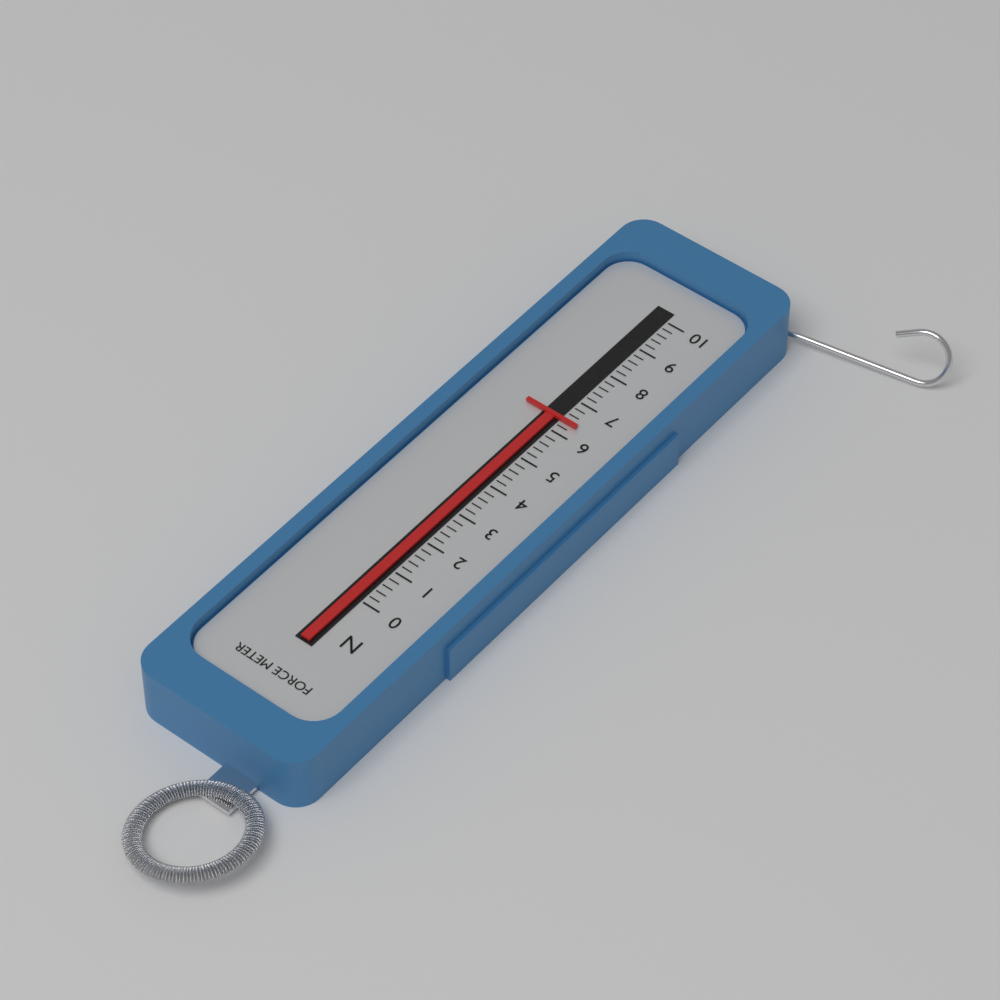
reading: 6.4 N
